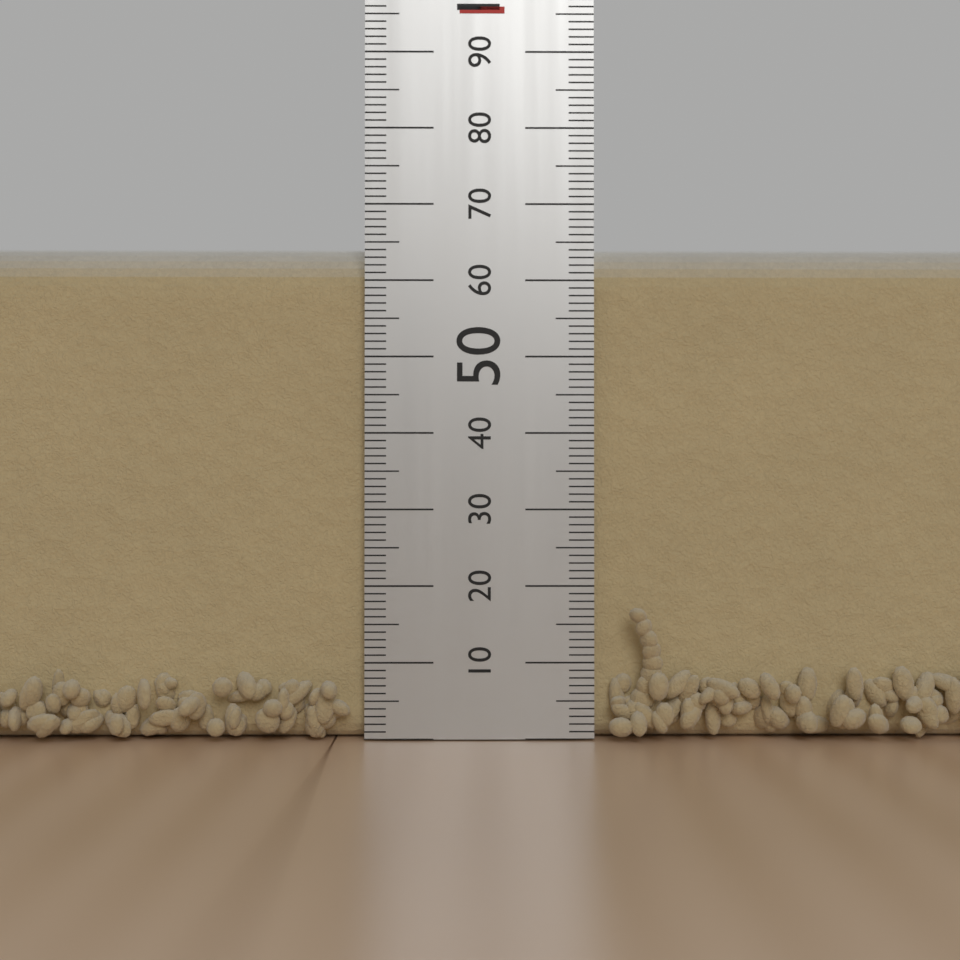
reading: 65 mm
